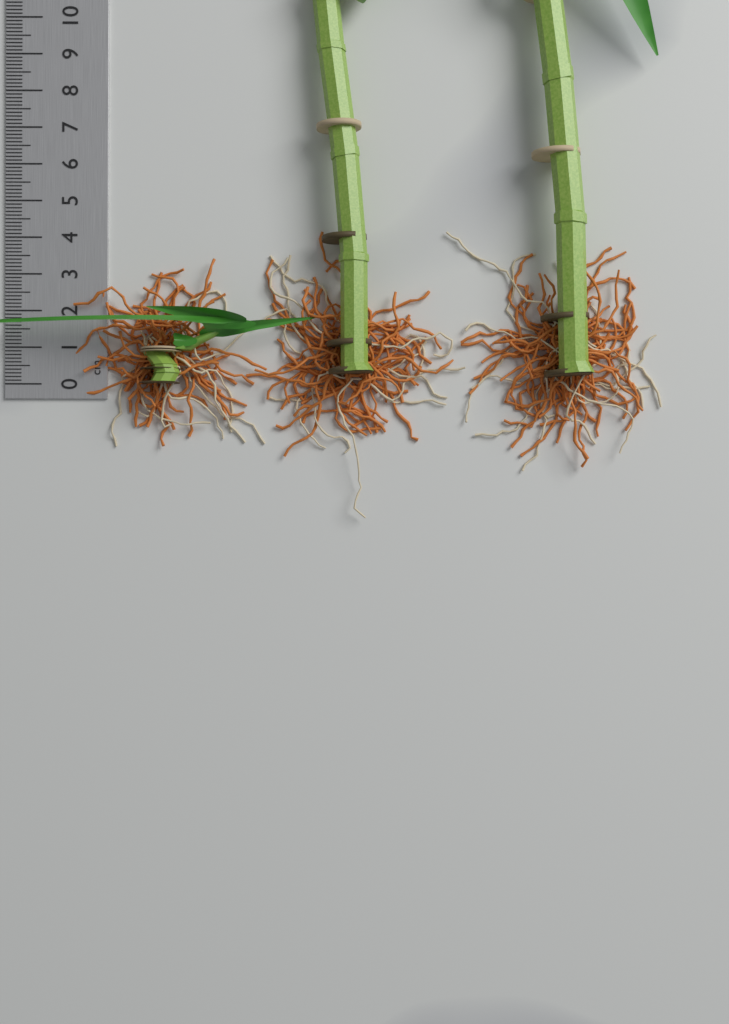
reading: 2.1 cm
